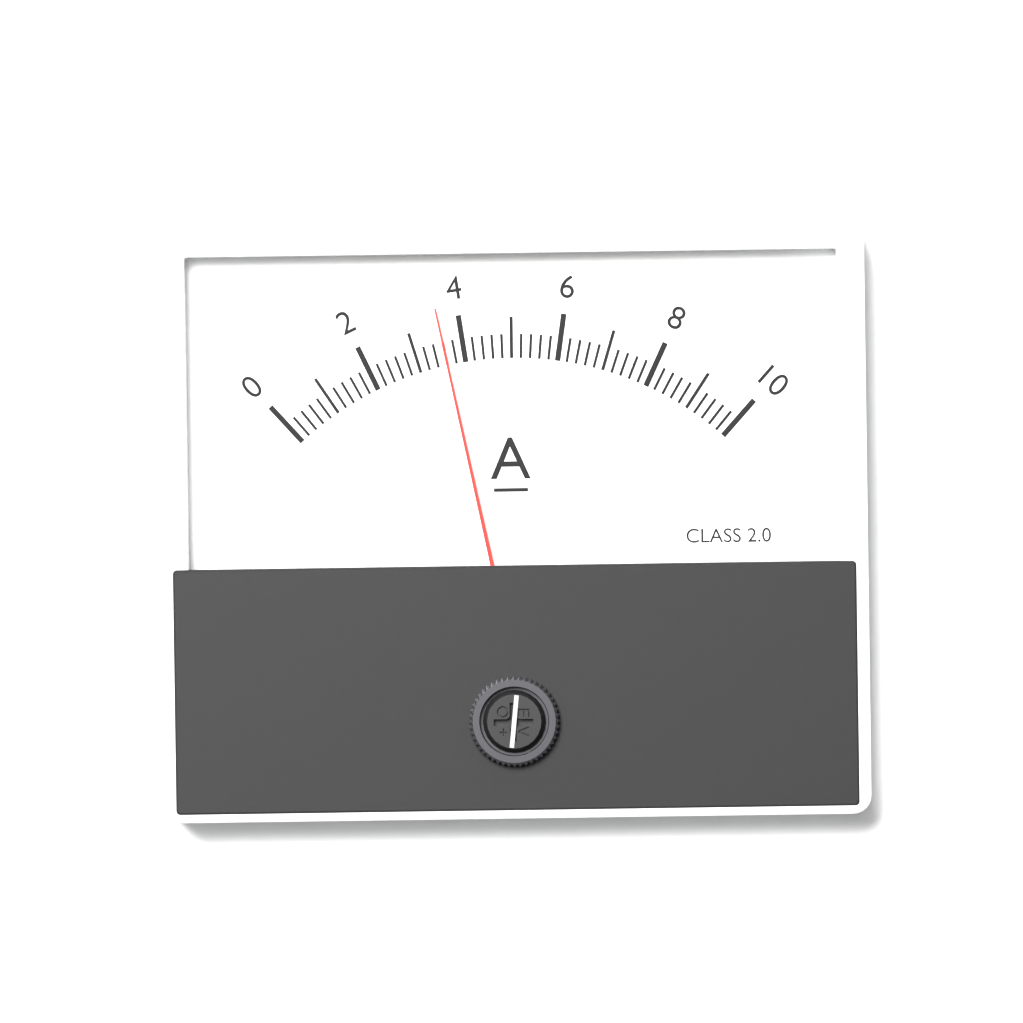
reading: 3.6 A
